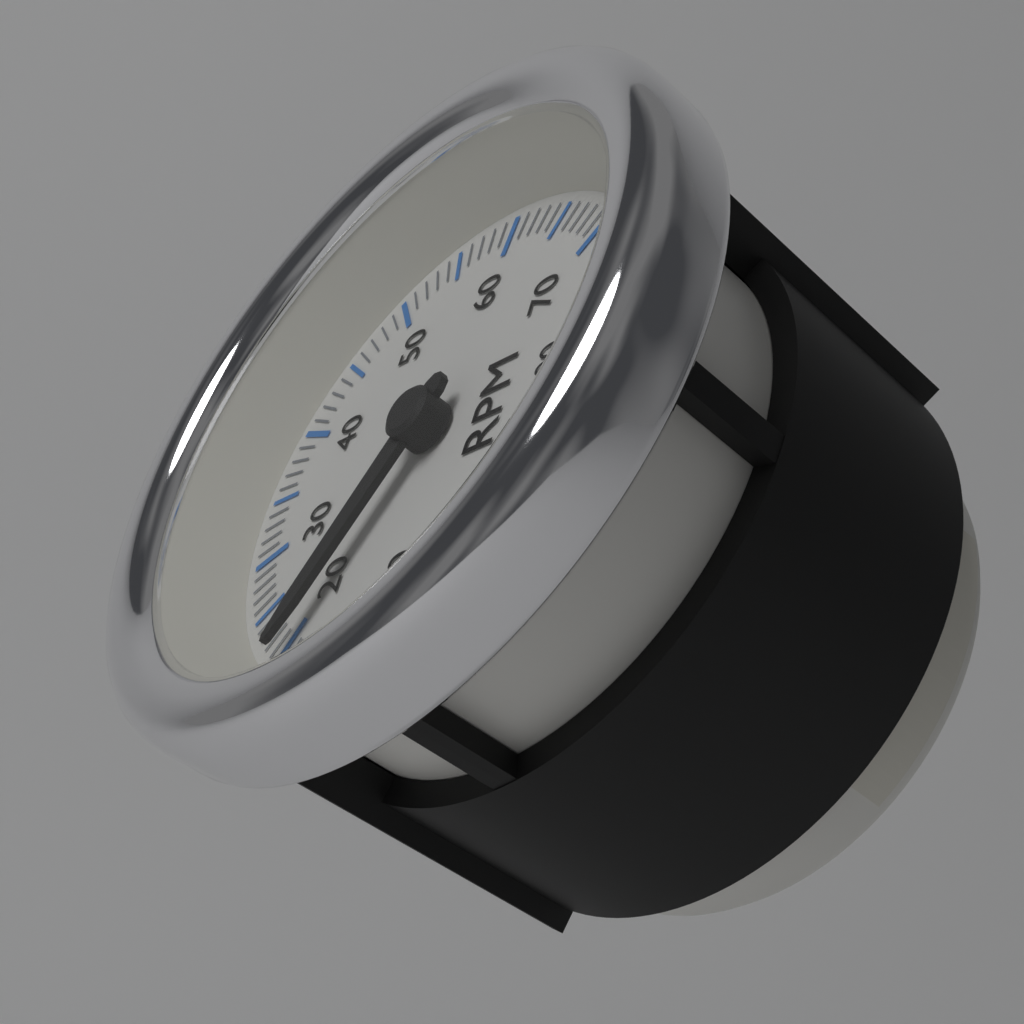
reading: 2000 RPM
